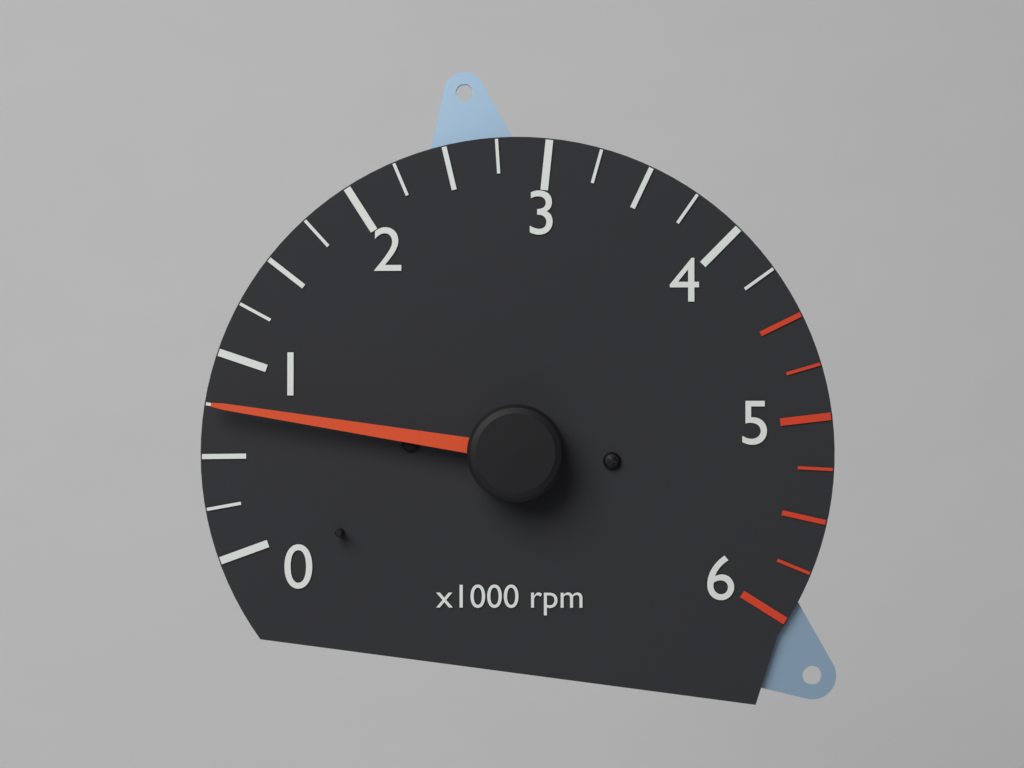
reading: 750 rpm
